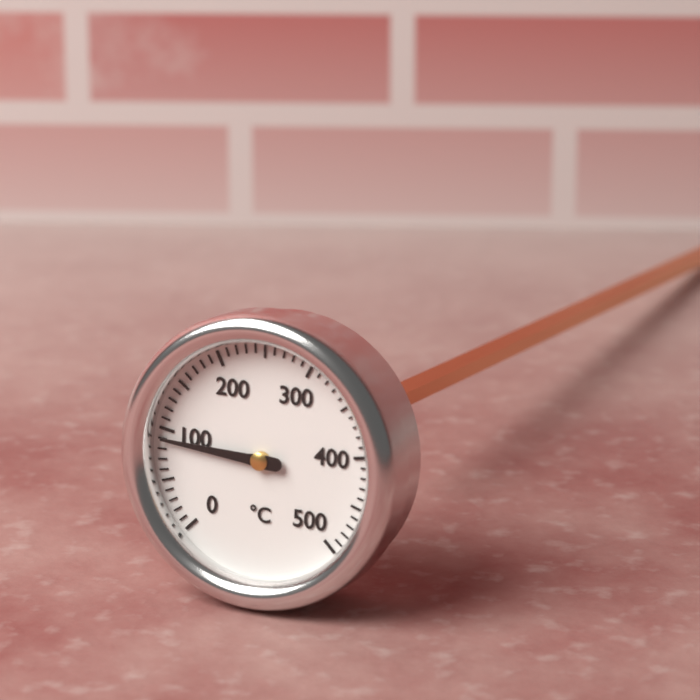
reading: 90 °C
